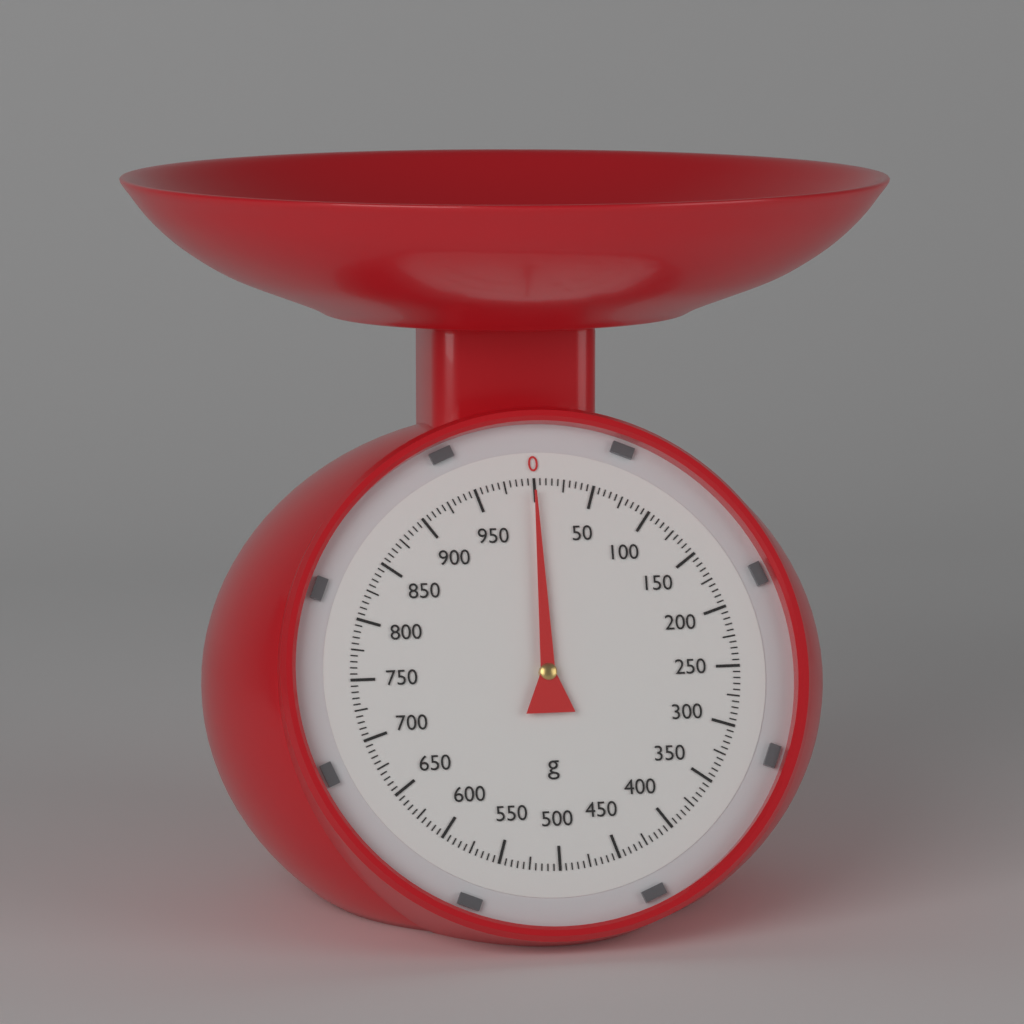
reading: 0 g
